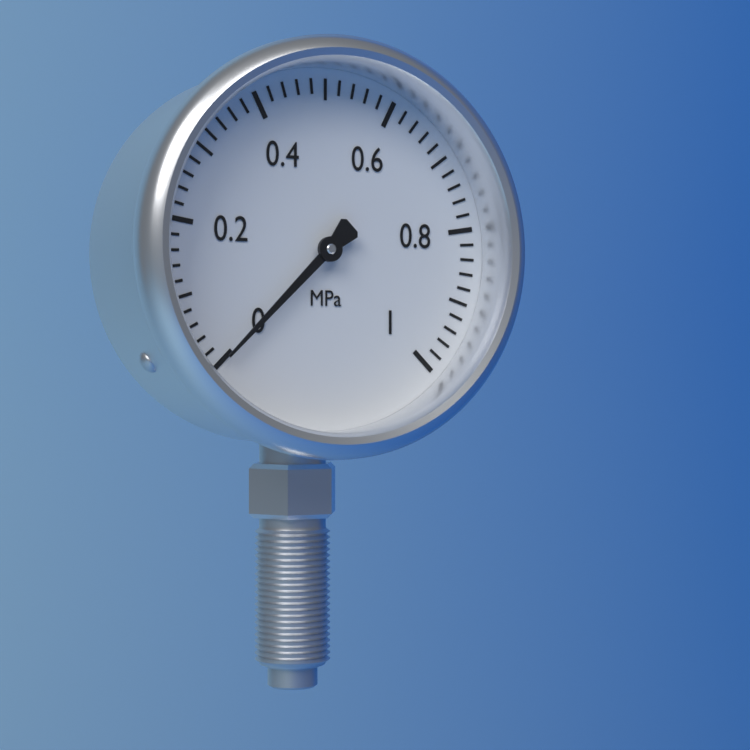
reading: 0.00 MPa
